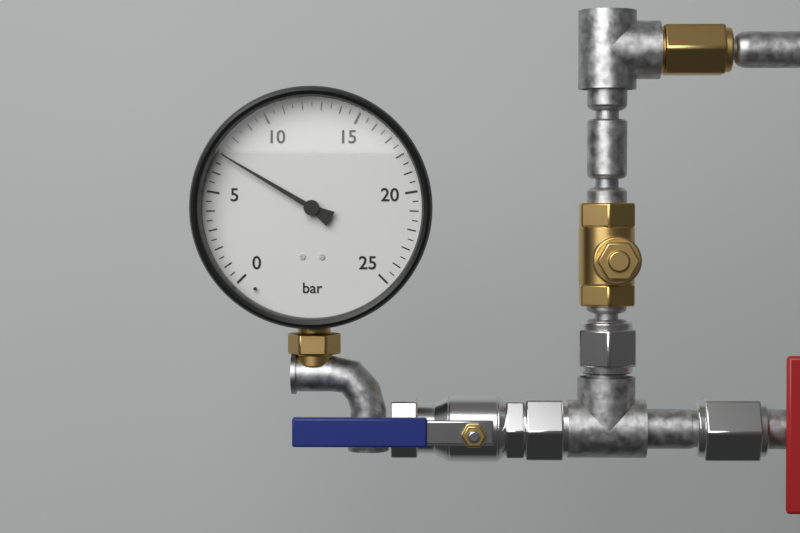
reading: 7.0 bar
